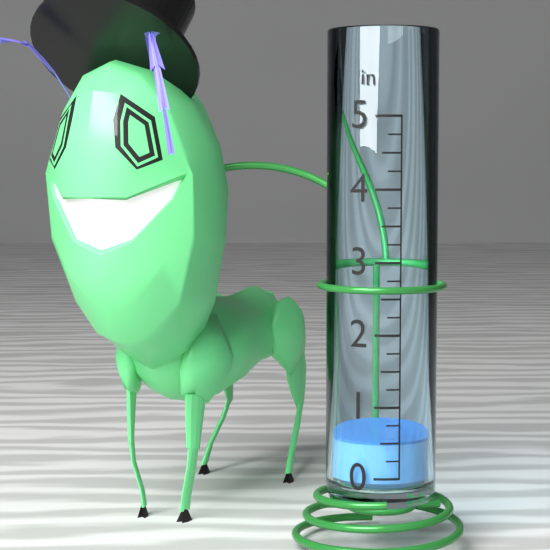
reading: 0.50 in
